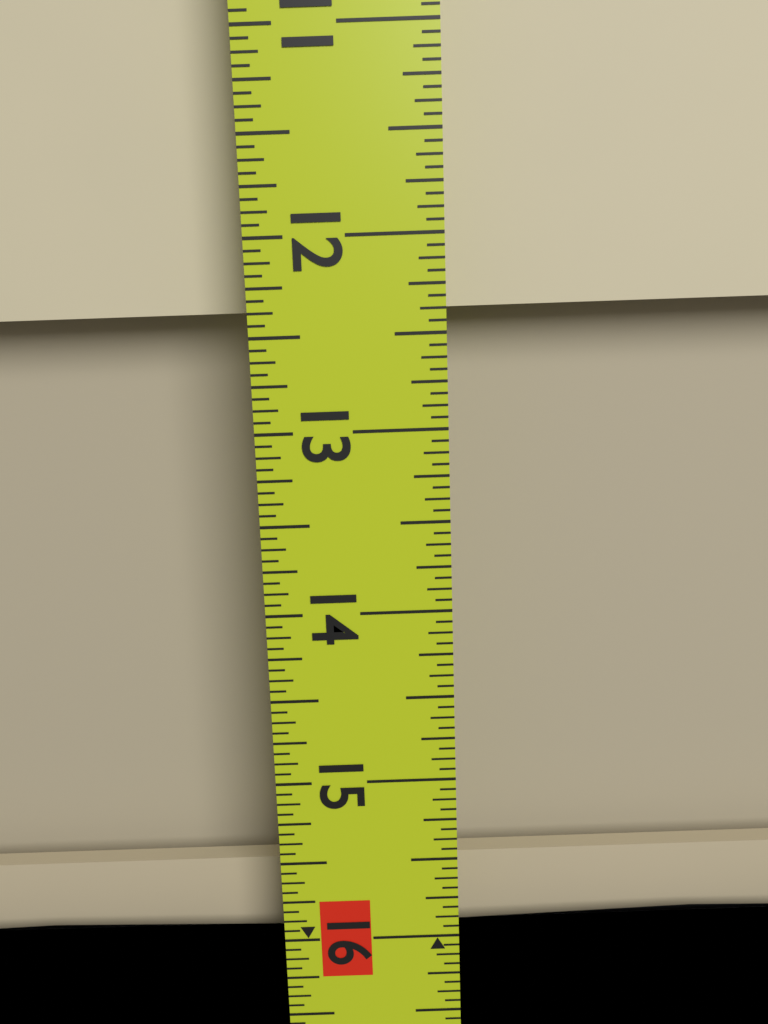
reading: 12.3750 in
